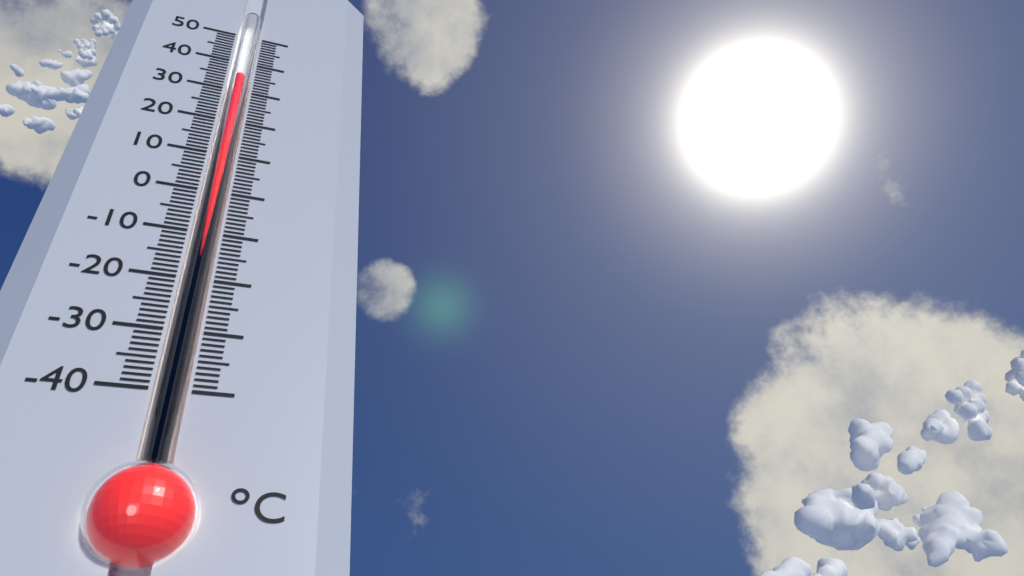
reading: 35 °C
